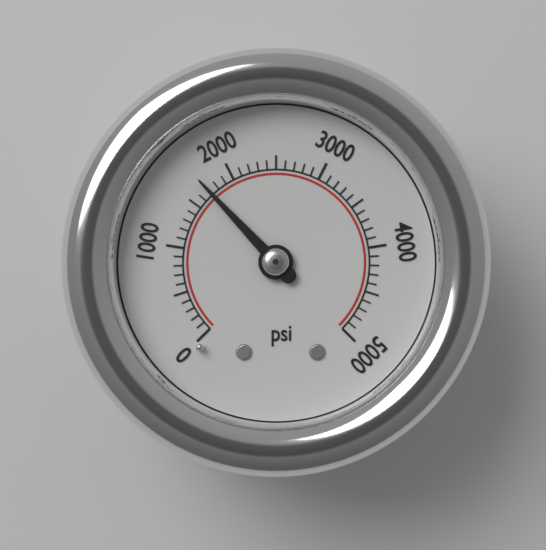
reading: 1700 psi
